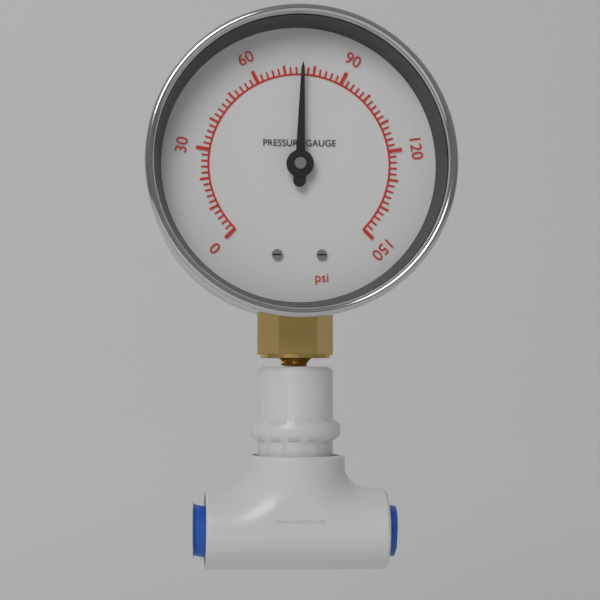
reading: 76 psi
